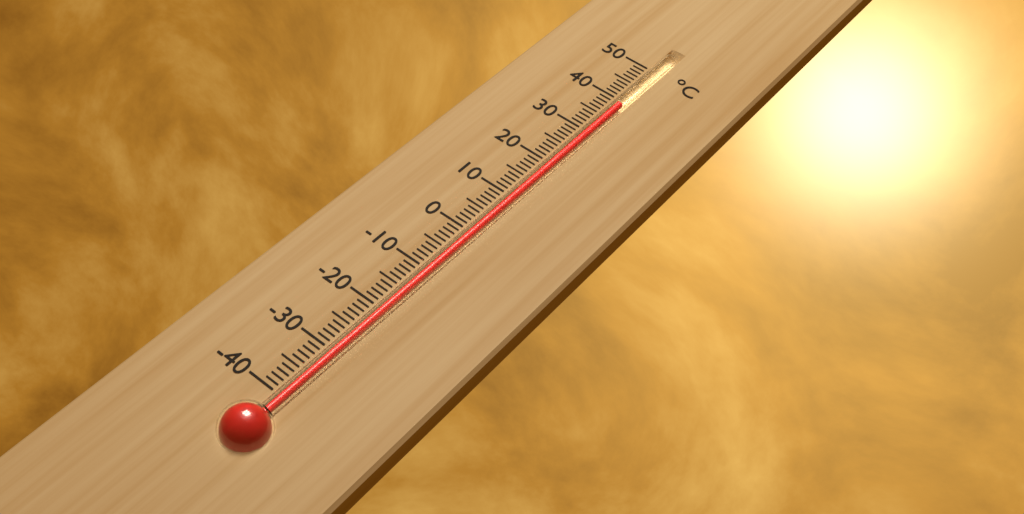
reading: 39 °C
